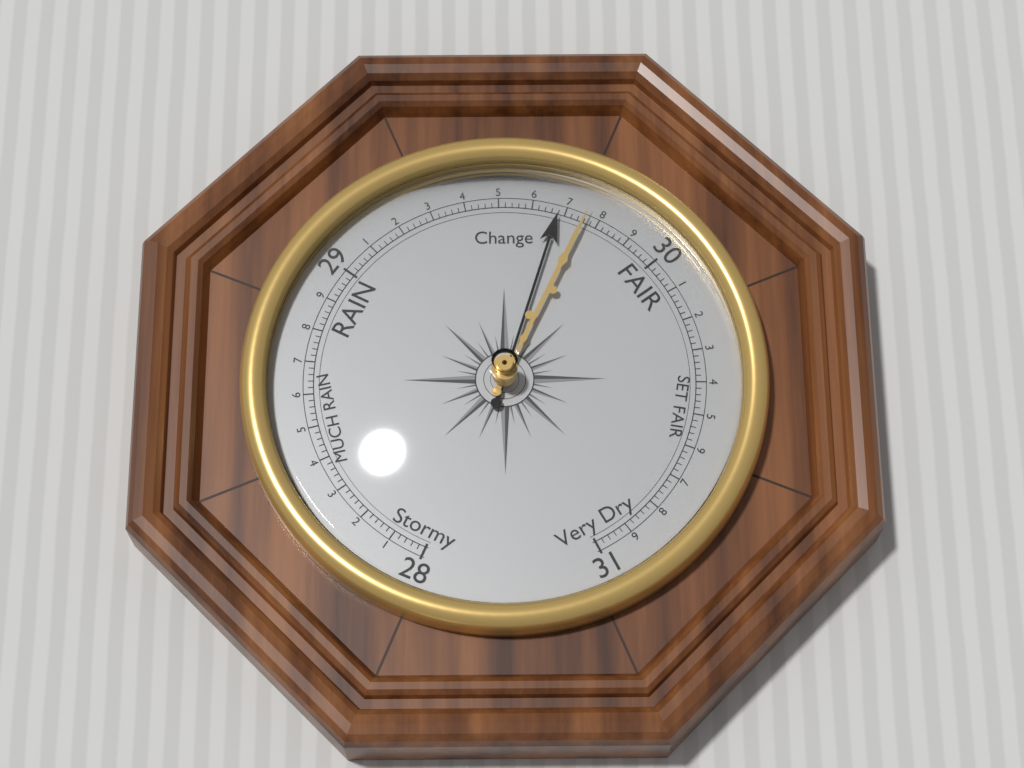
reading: 29.68 (no unit)
